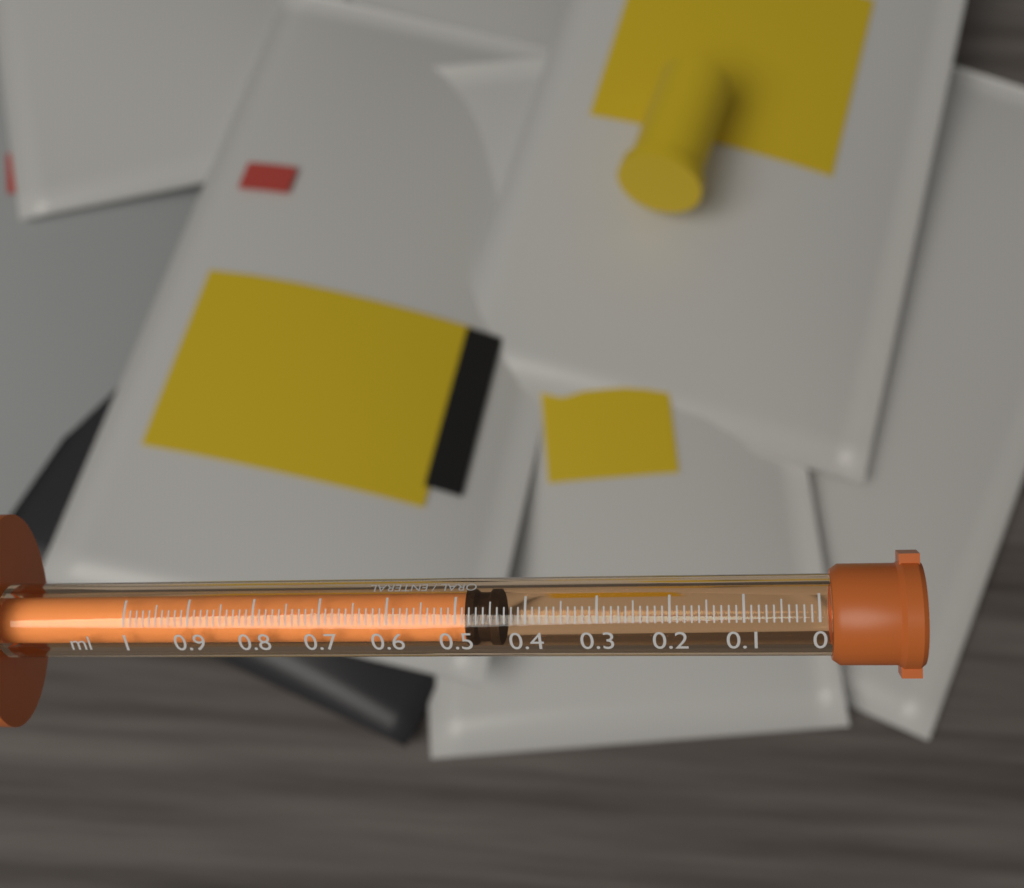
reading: 0.44 ml
